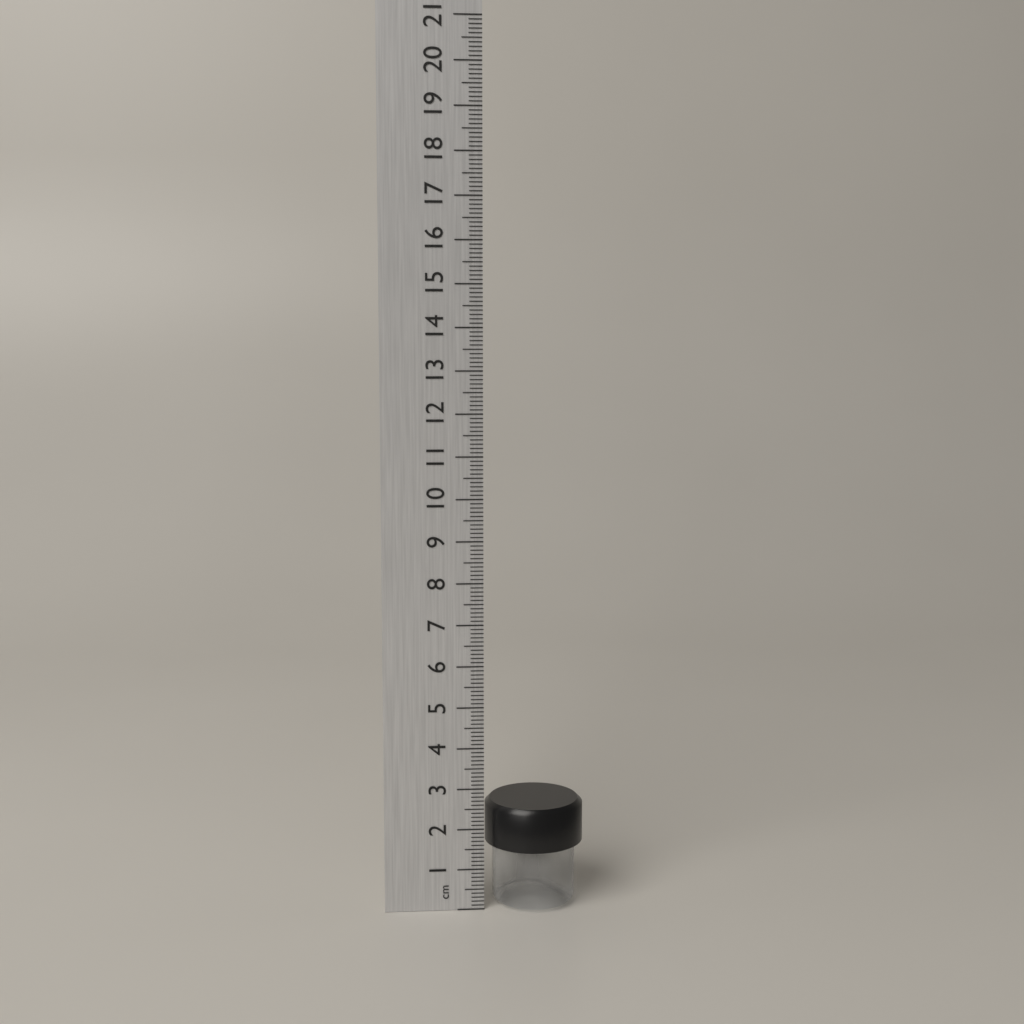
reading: 2.6 cm
